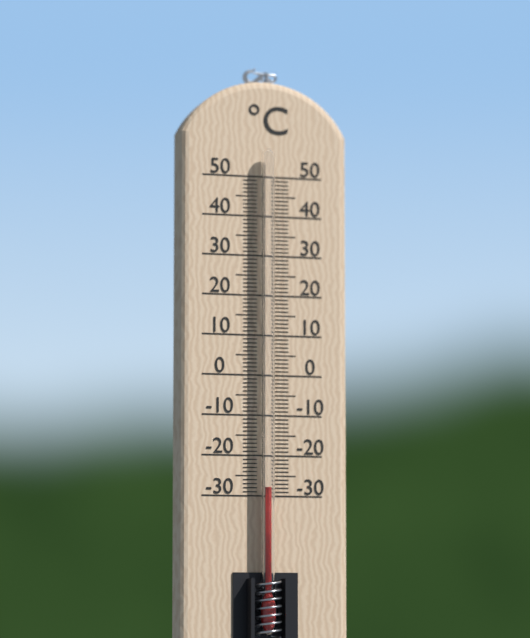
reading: -28 °C
